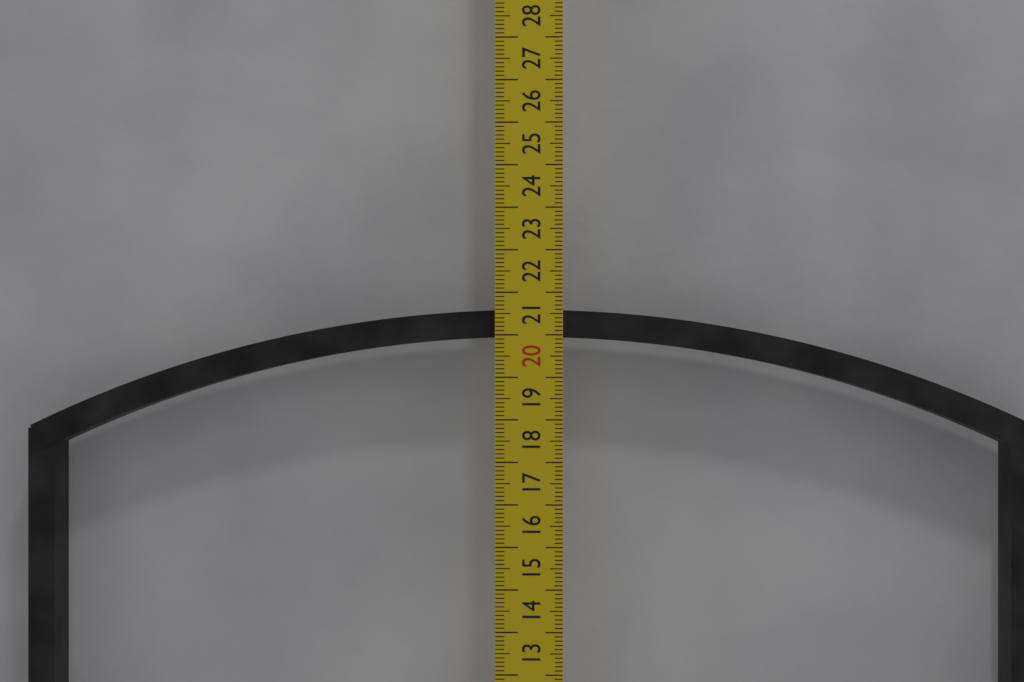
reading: 20.6 cm
